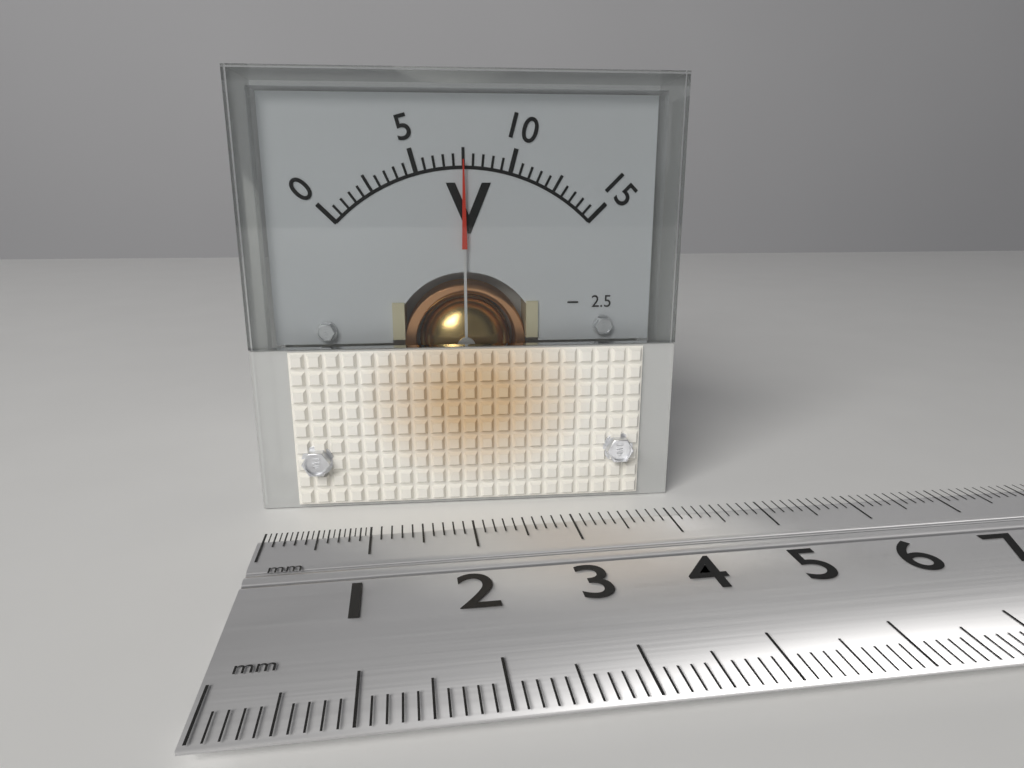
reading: 7.5 V
